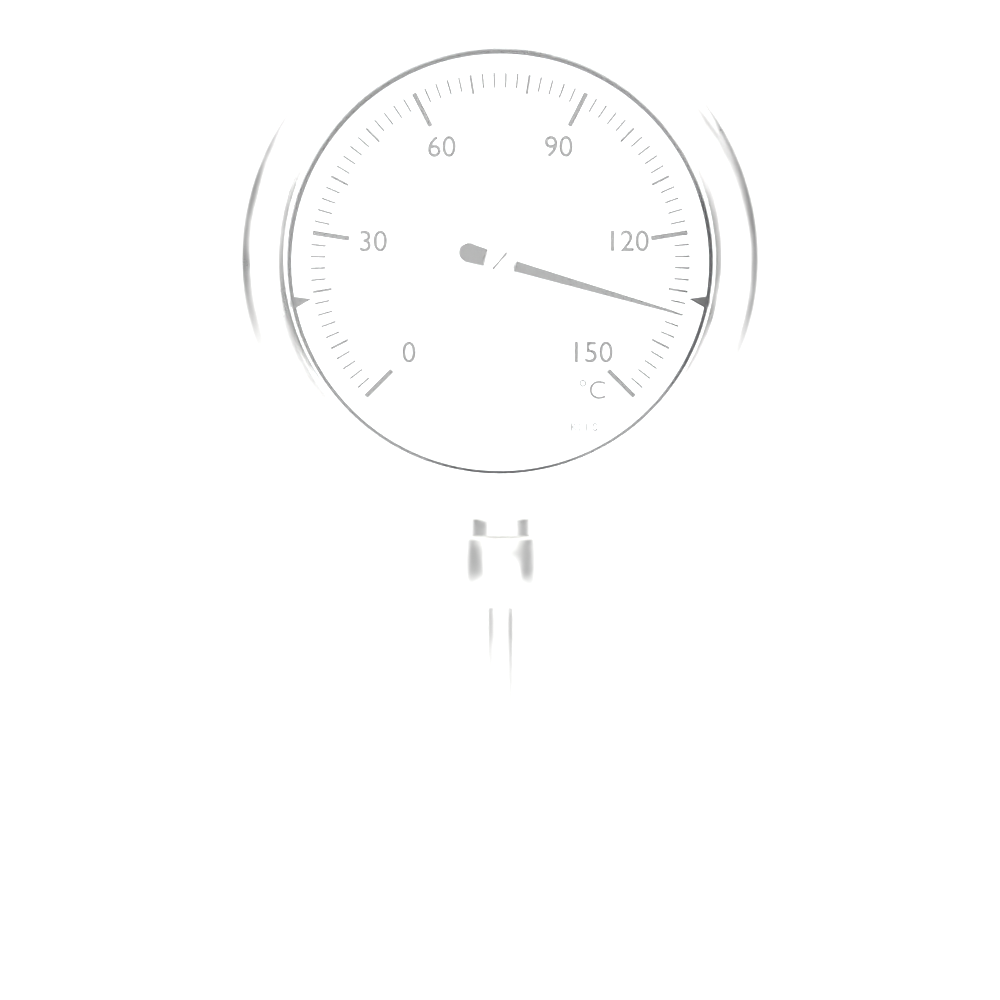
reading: 134 °C
